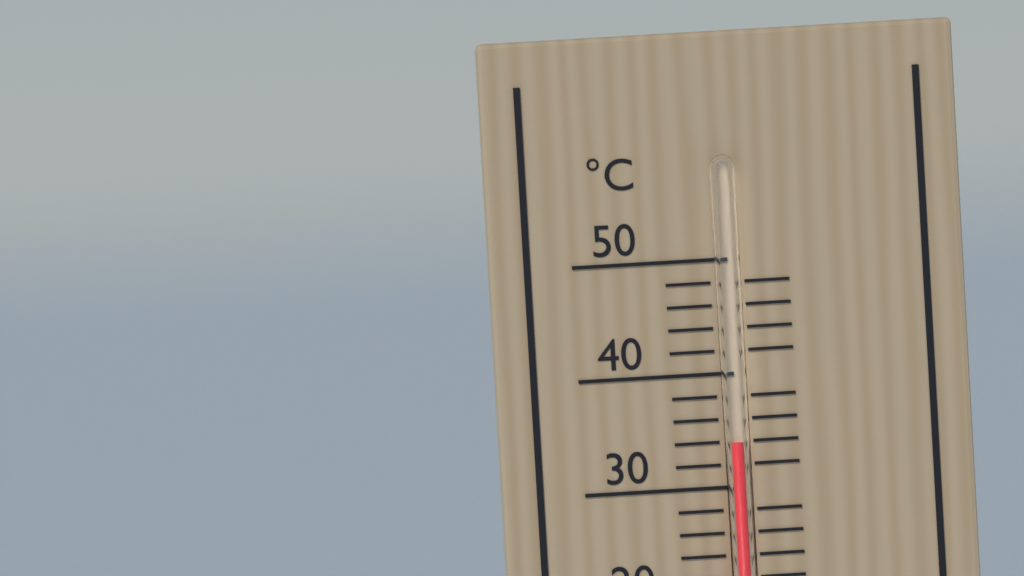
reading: 34 °C
